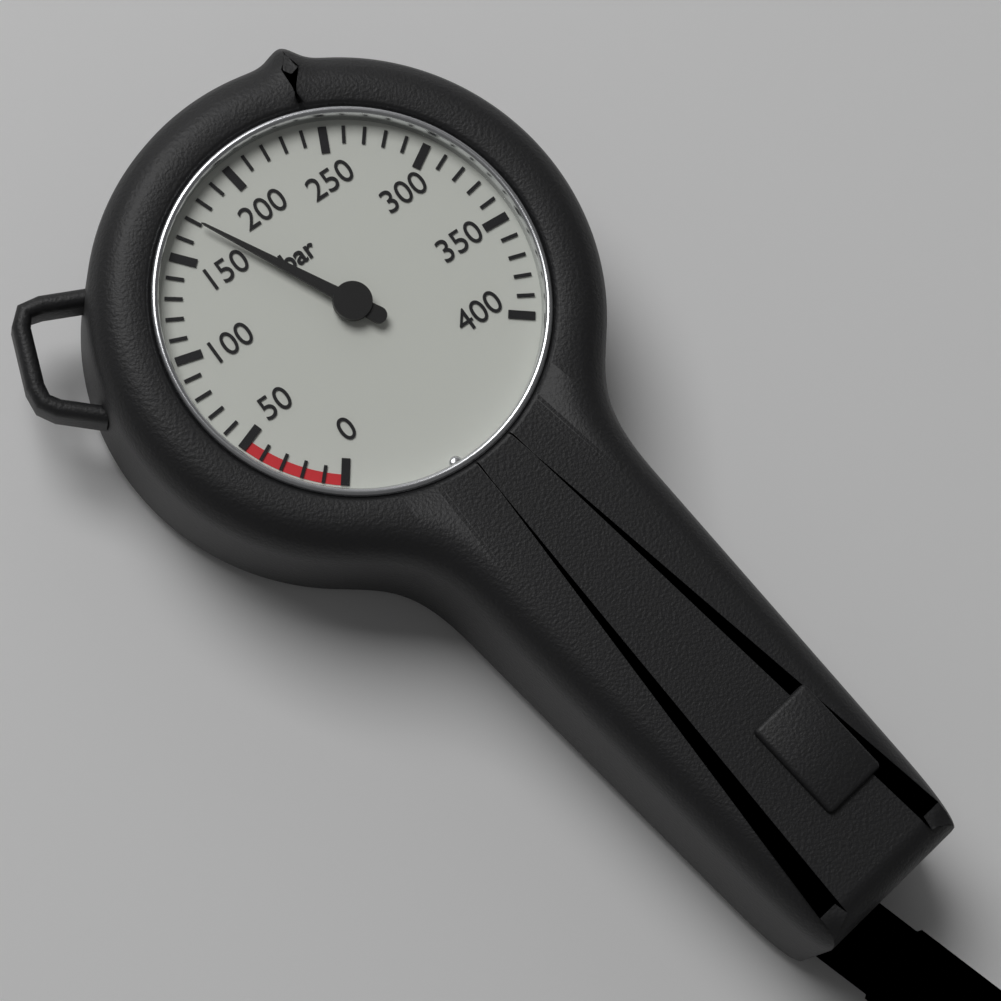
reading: 170 bar
